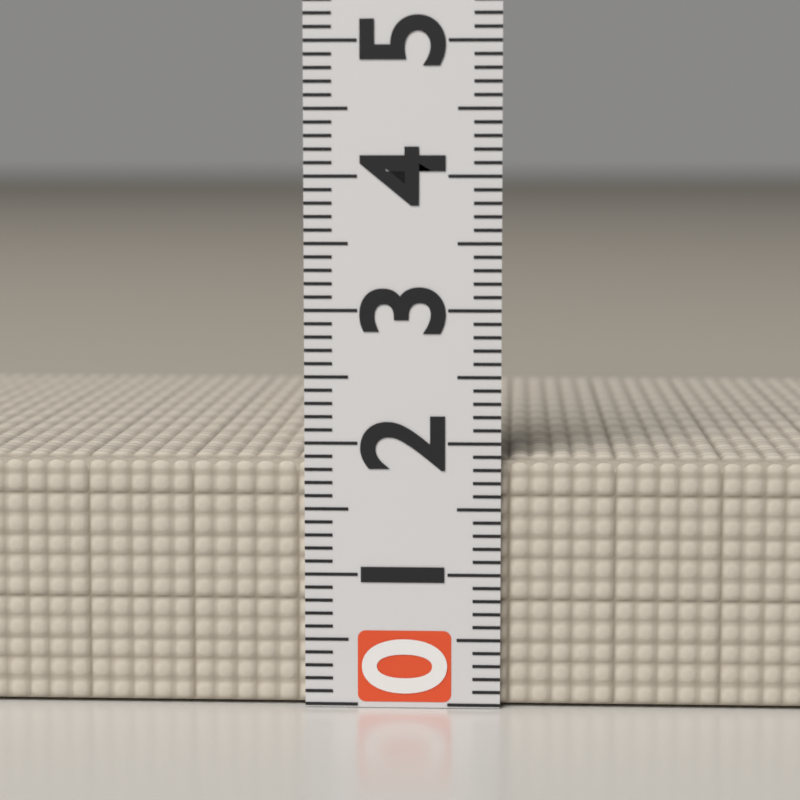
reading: 1.9 (no unit)
